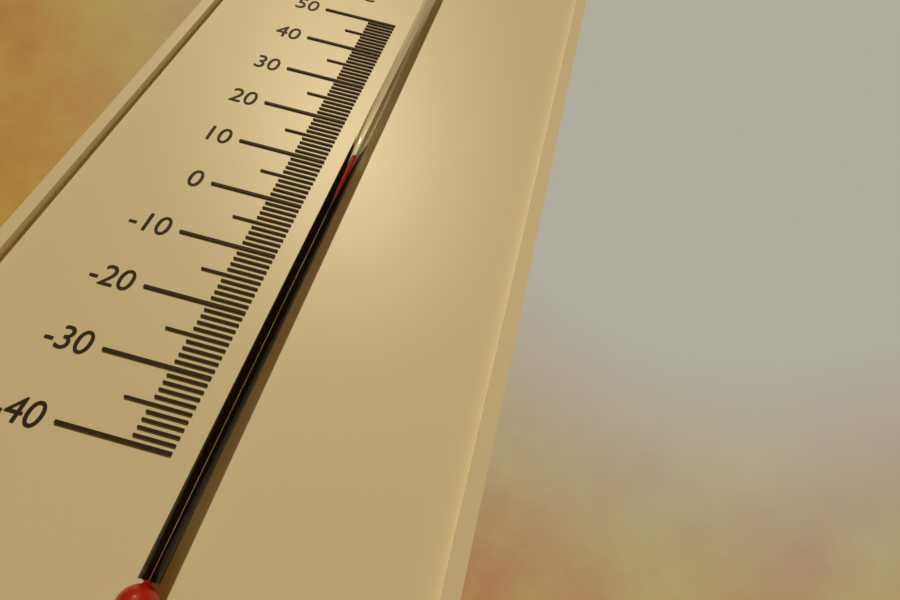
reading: 11 °C
